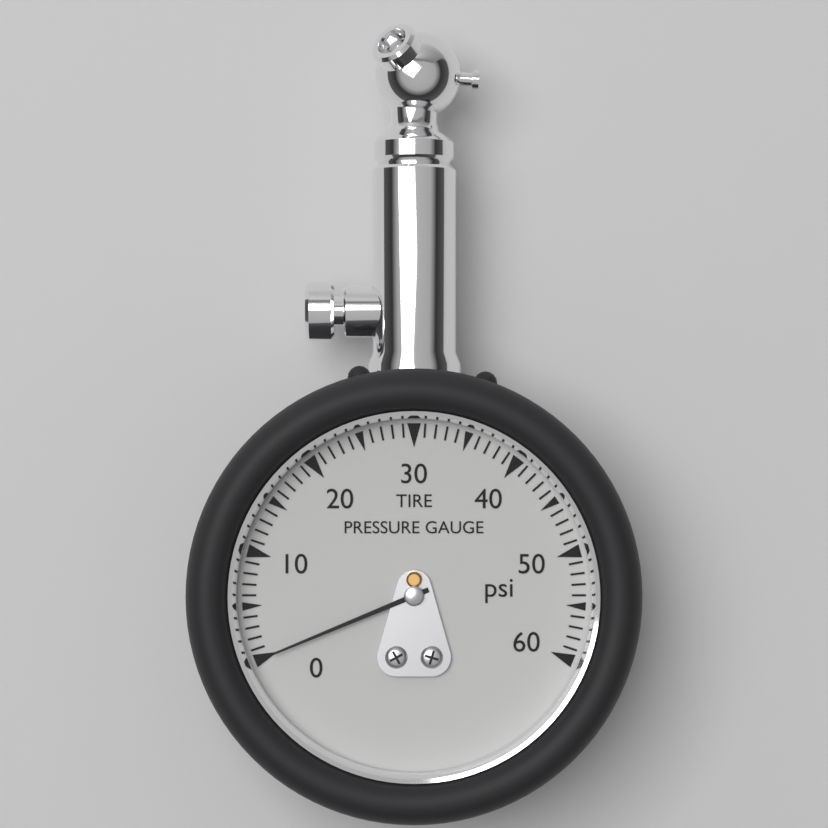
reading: 0 psi
